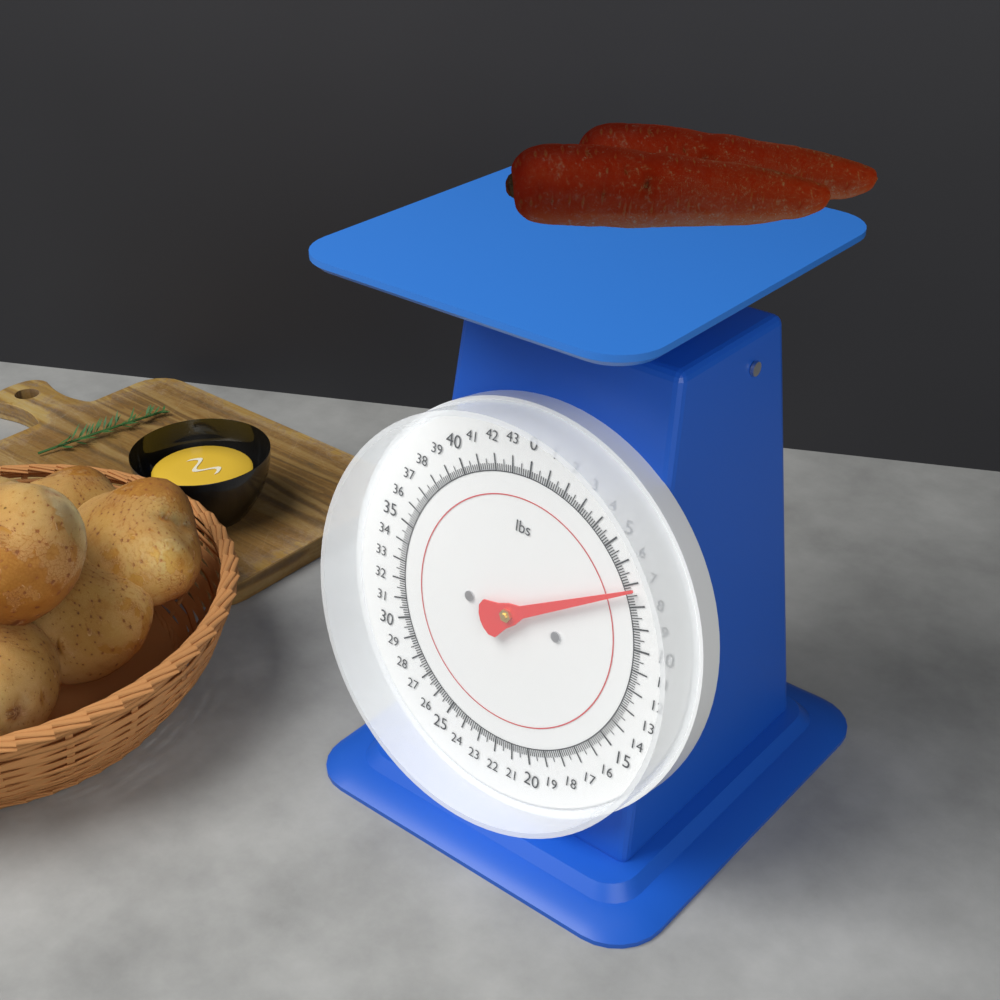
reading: 7.250 lbs
